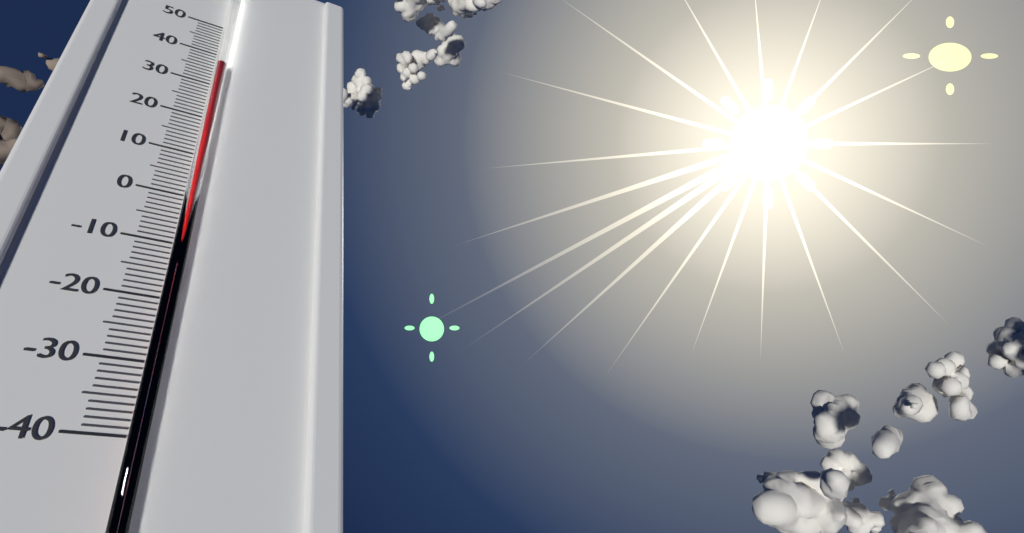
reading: 35 °C
